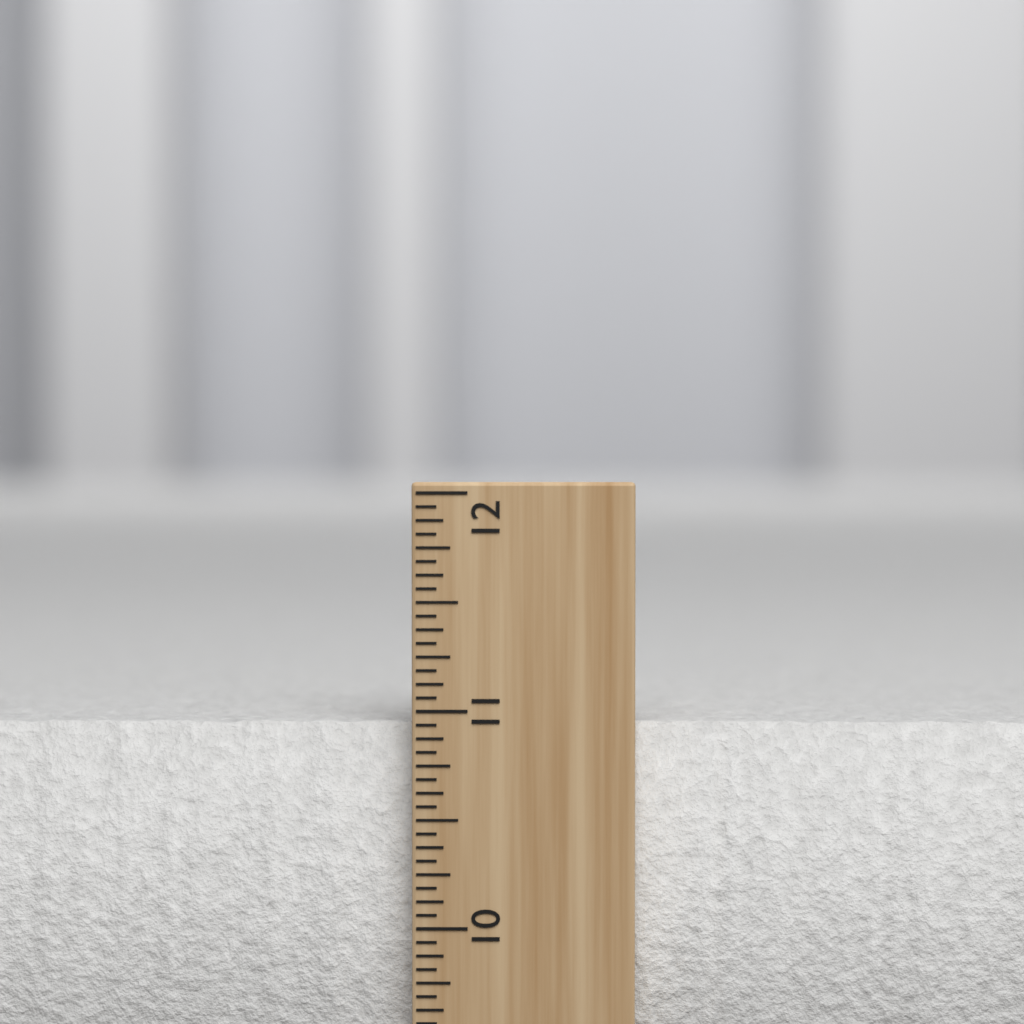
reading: 10.9375 inch
